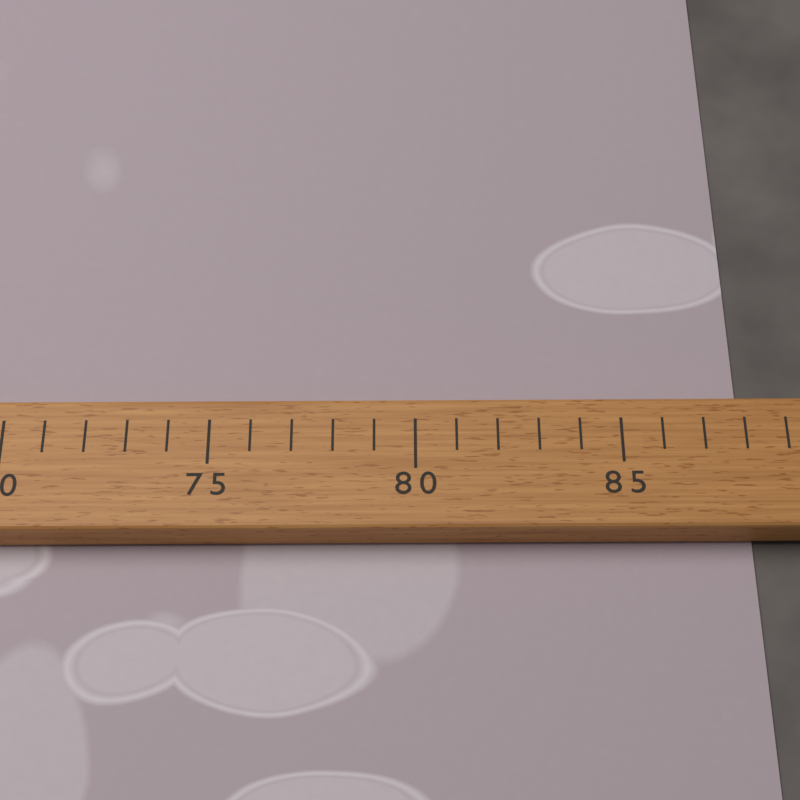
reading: 88 (no unit)
